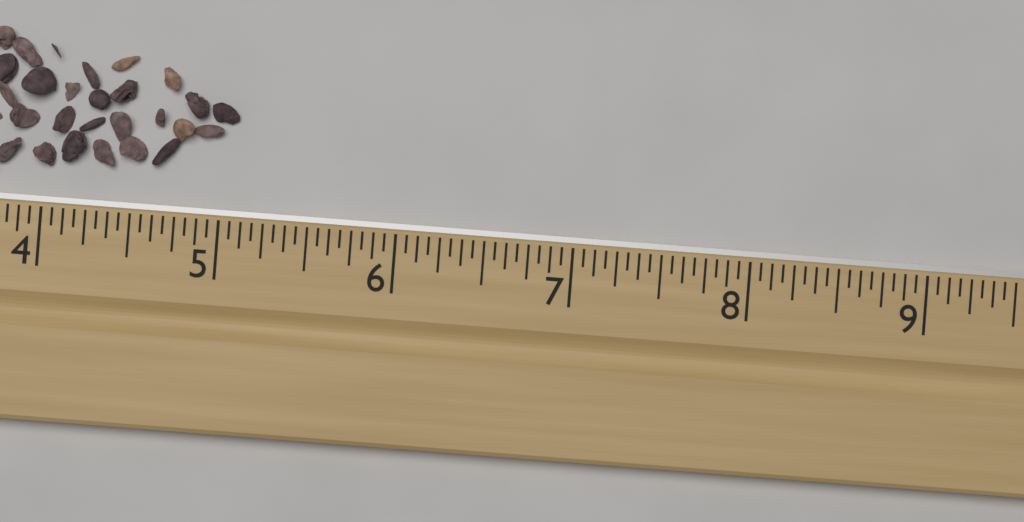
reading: 5.0625 in
